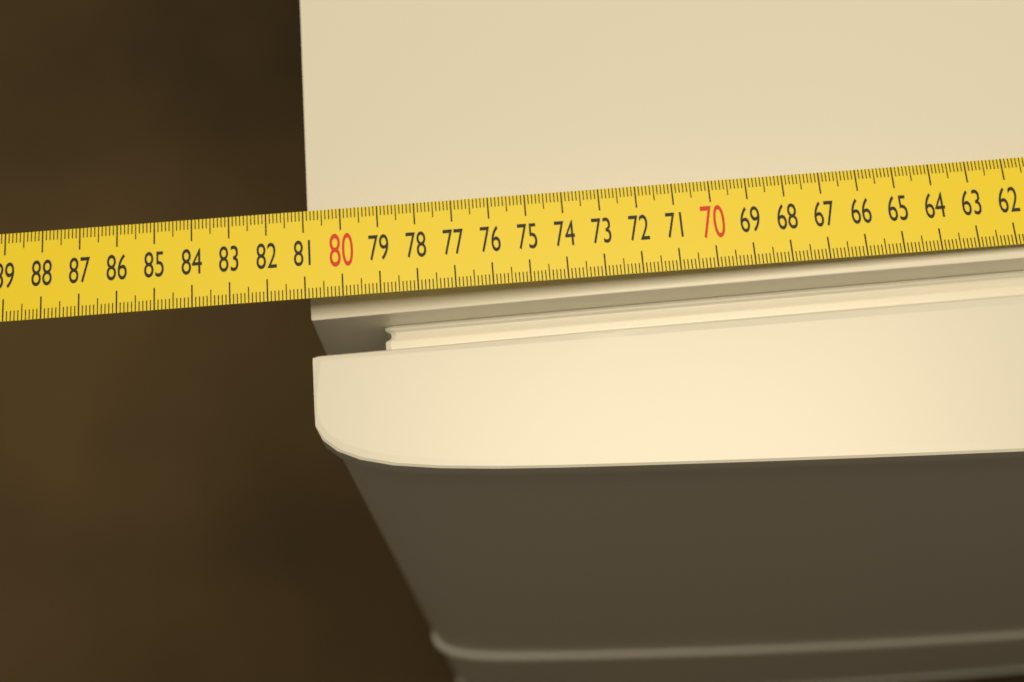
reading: 81.0 cm
